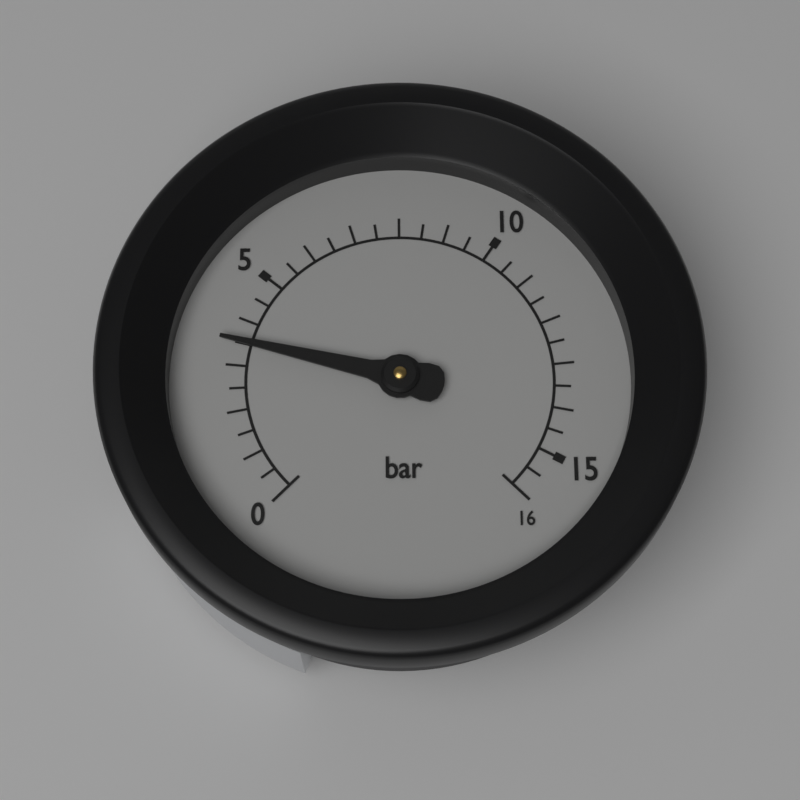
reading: 3.5 bar
